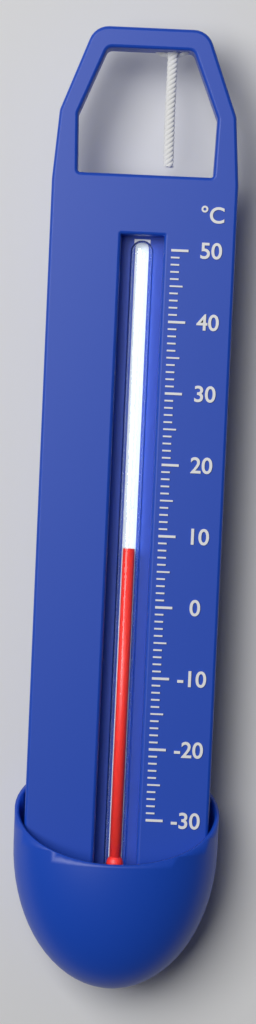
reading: 8 °C
